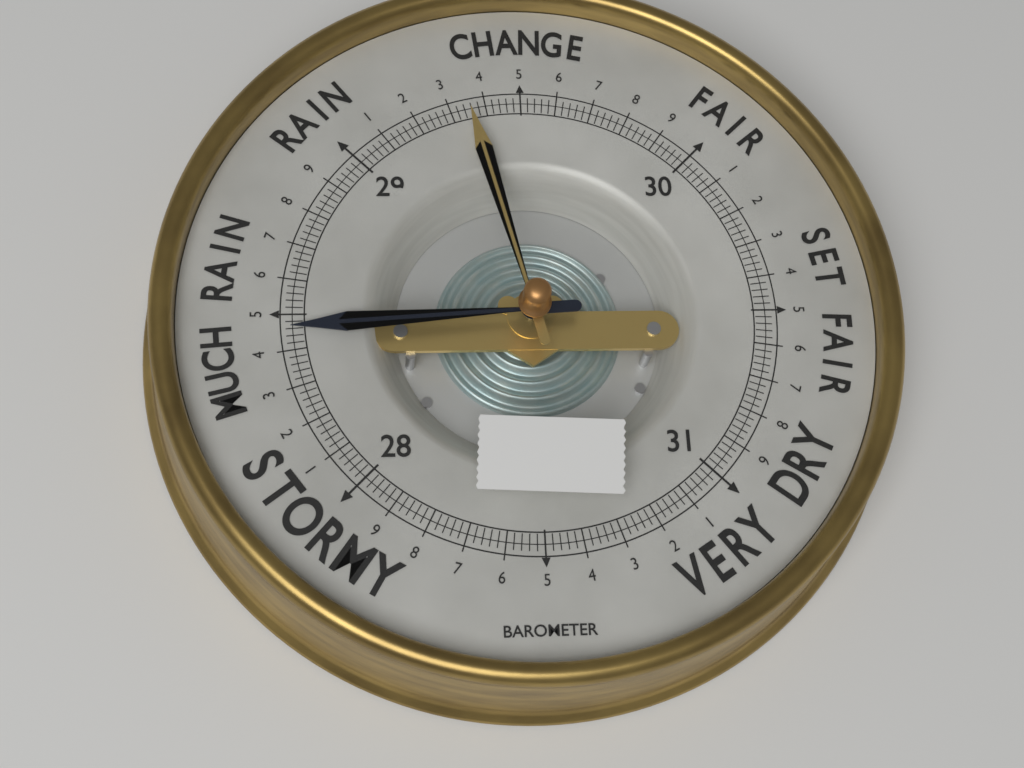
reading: 28.46 (no unit)
